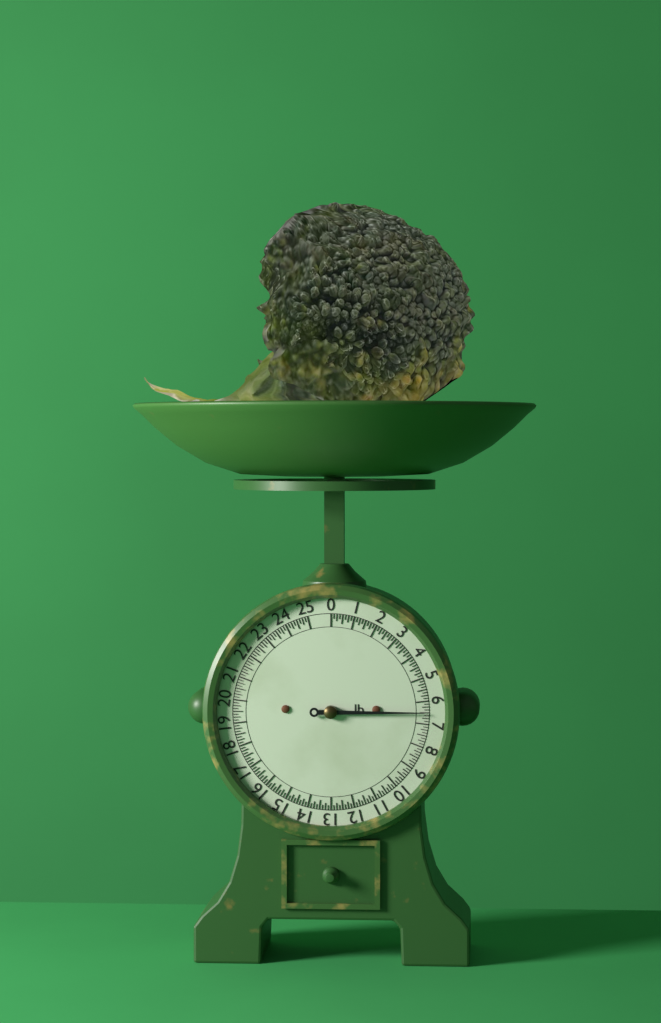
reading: 6.500 lb
